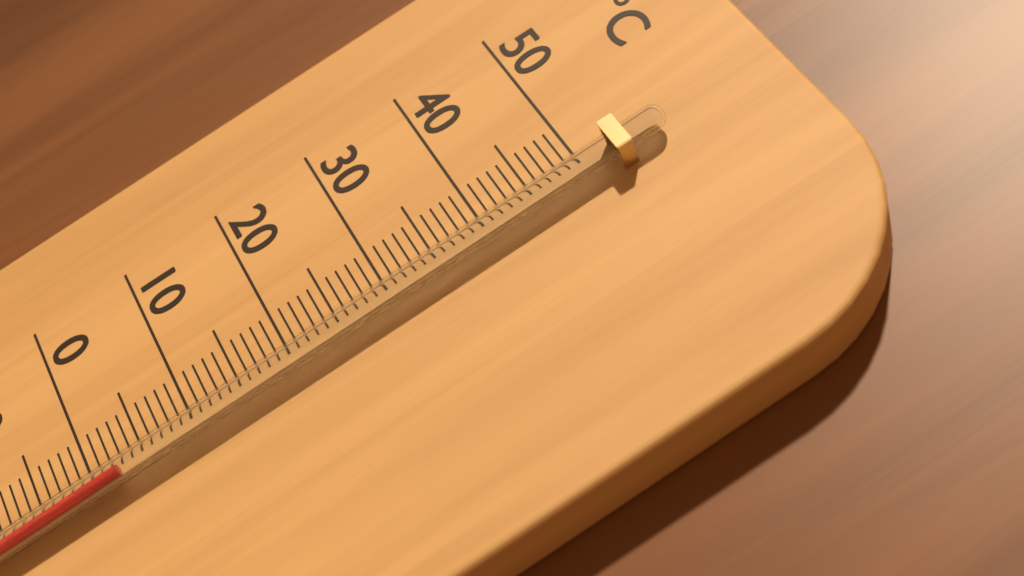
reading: 3 °C
